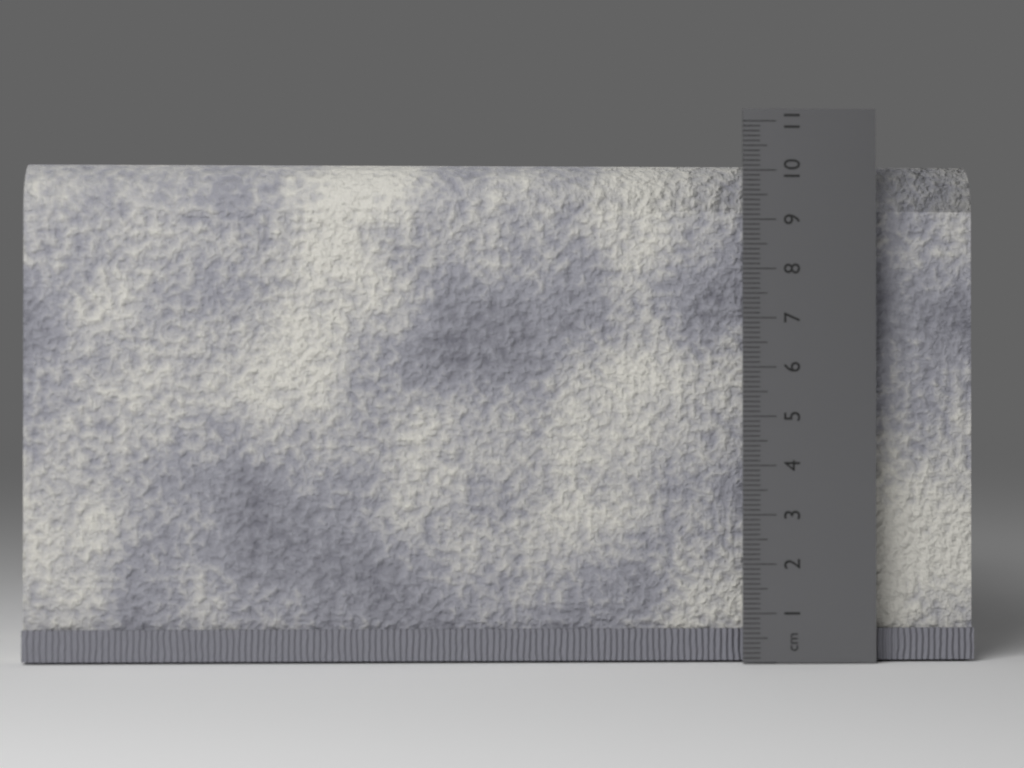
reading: 10.2 cm
